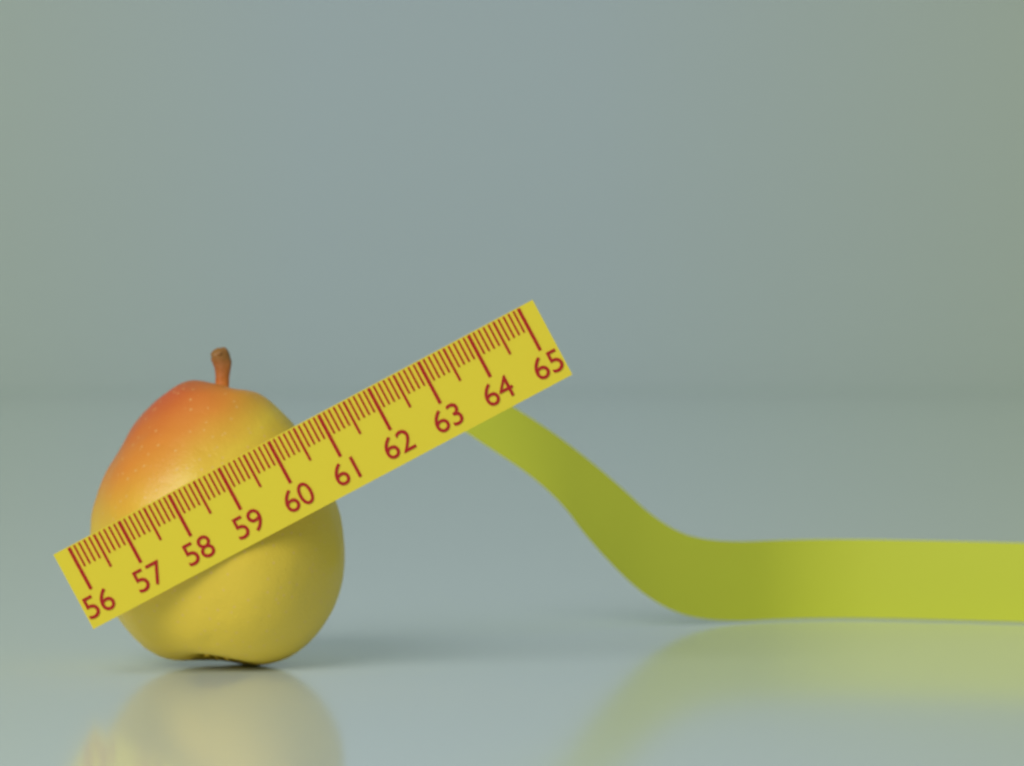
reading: 60.5 (no unit)
